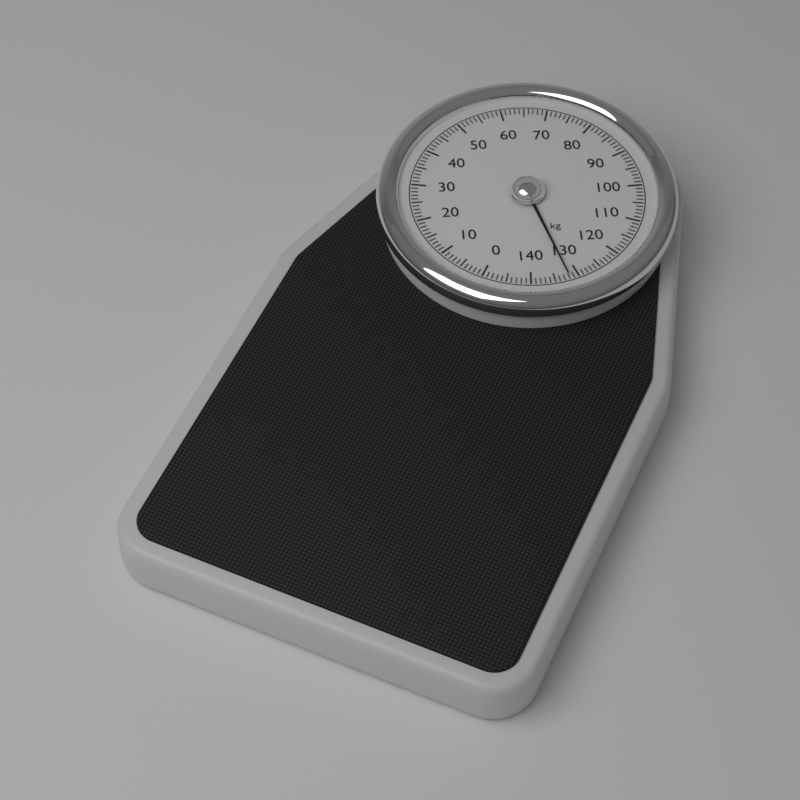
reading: 132 kg
